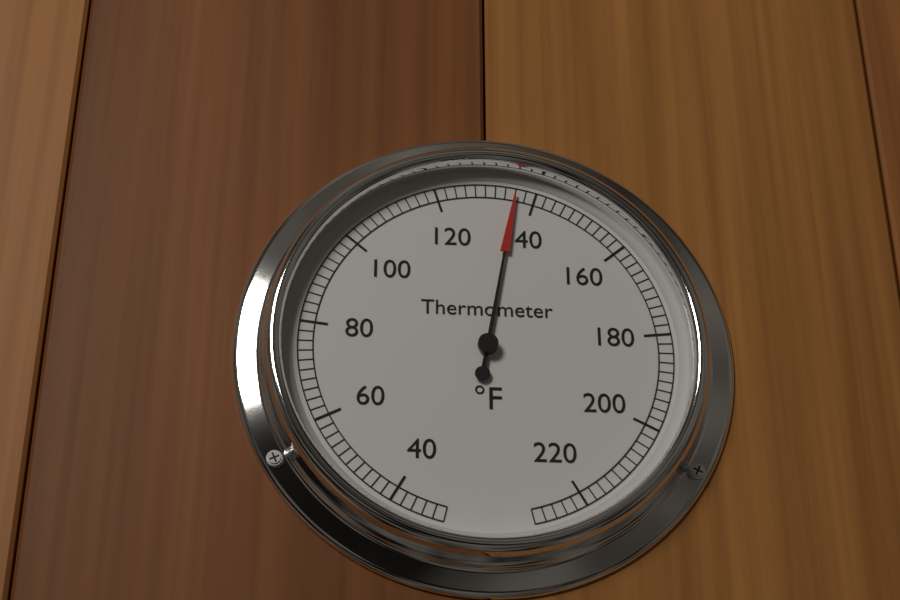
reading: 136 °F
